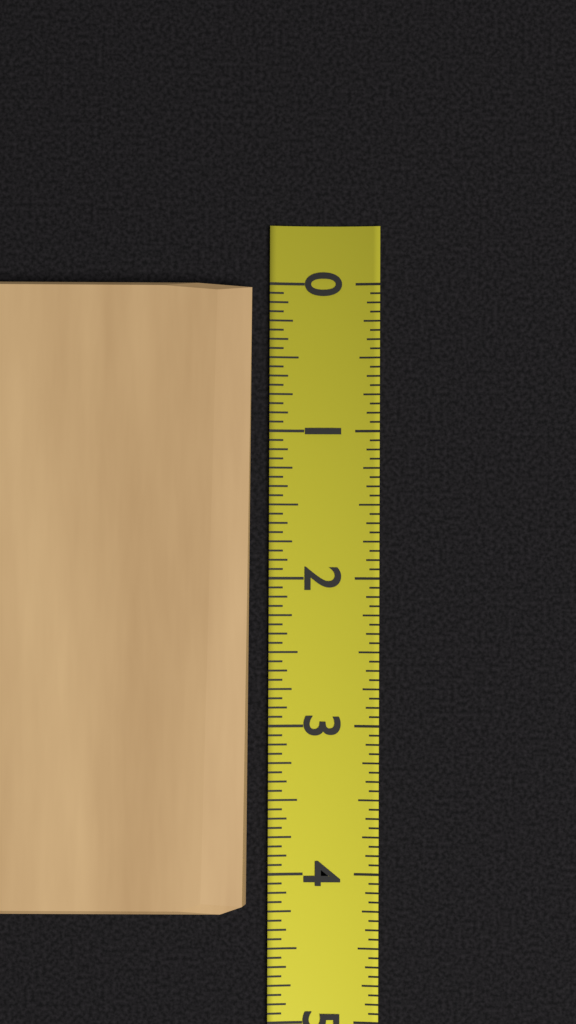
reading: 4.2500 (no unit)
